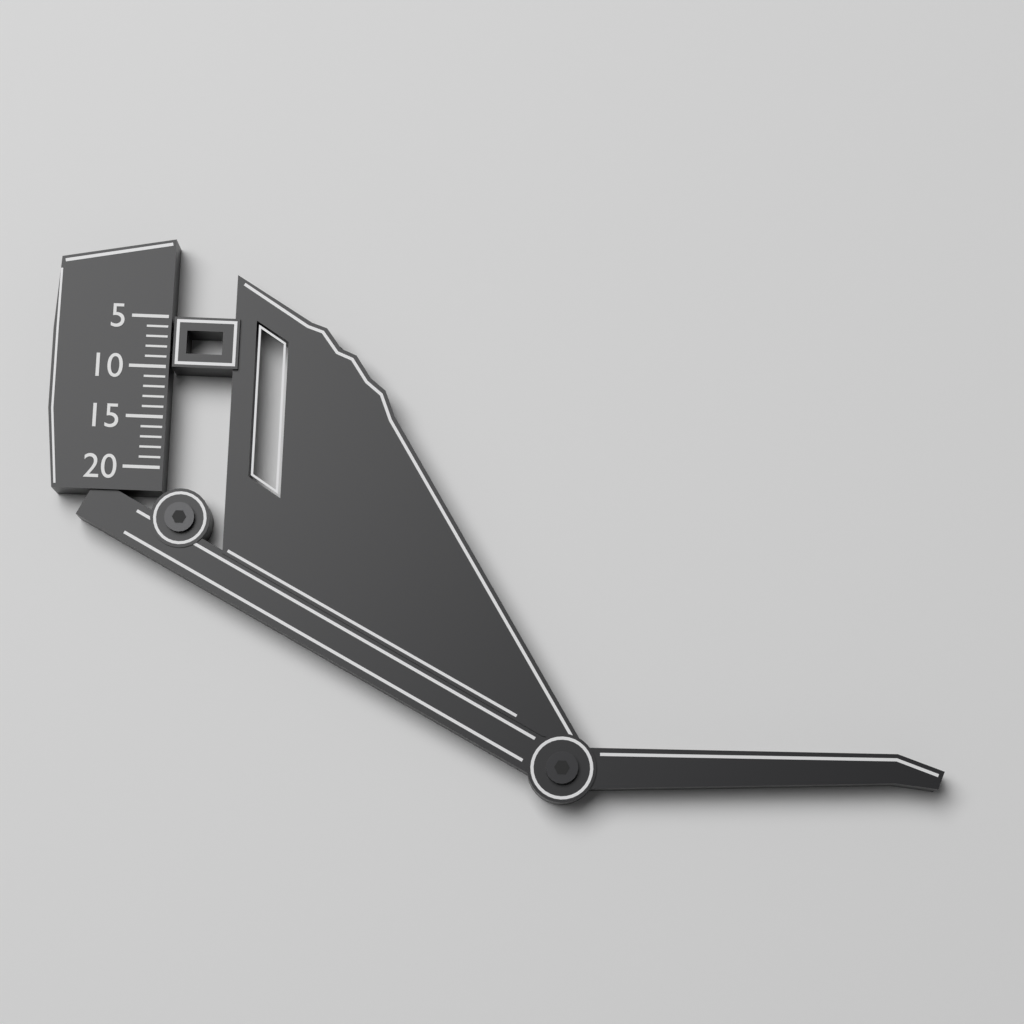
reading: 10 (no unit)
